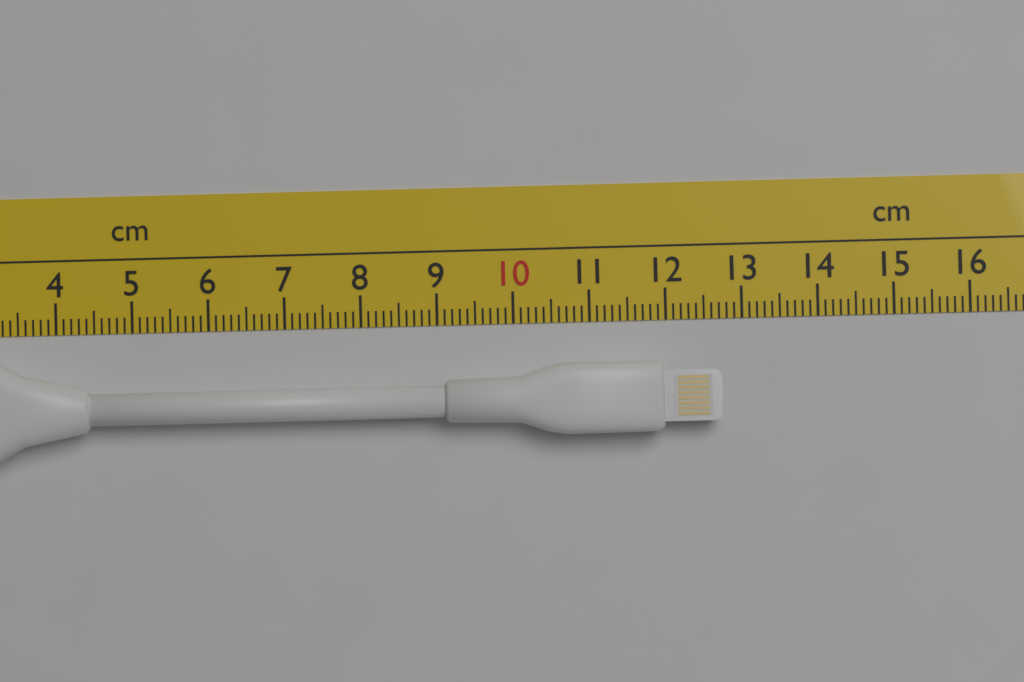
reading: 12.7 cm
